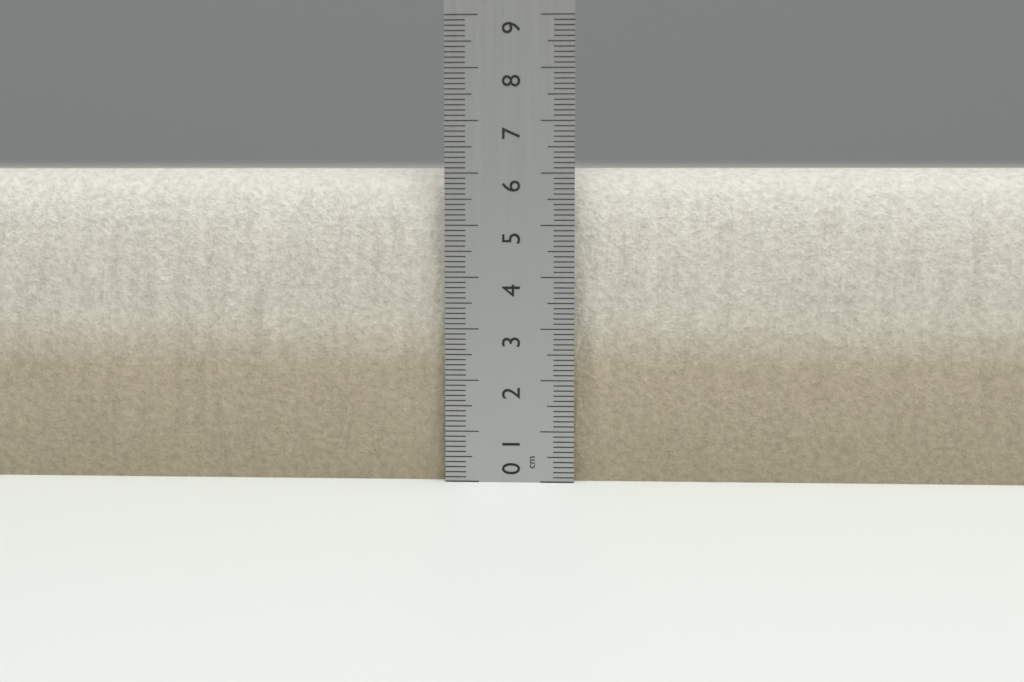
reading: 6.1 cm
